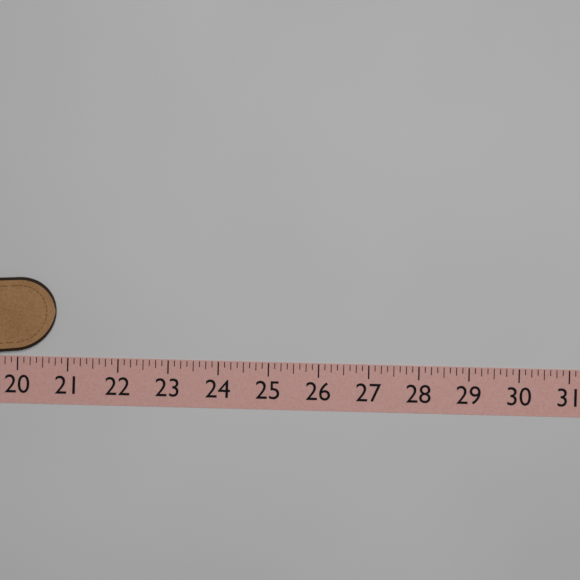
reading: 20.750 (no unit)
